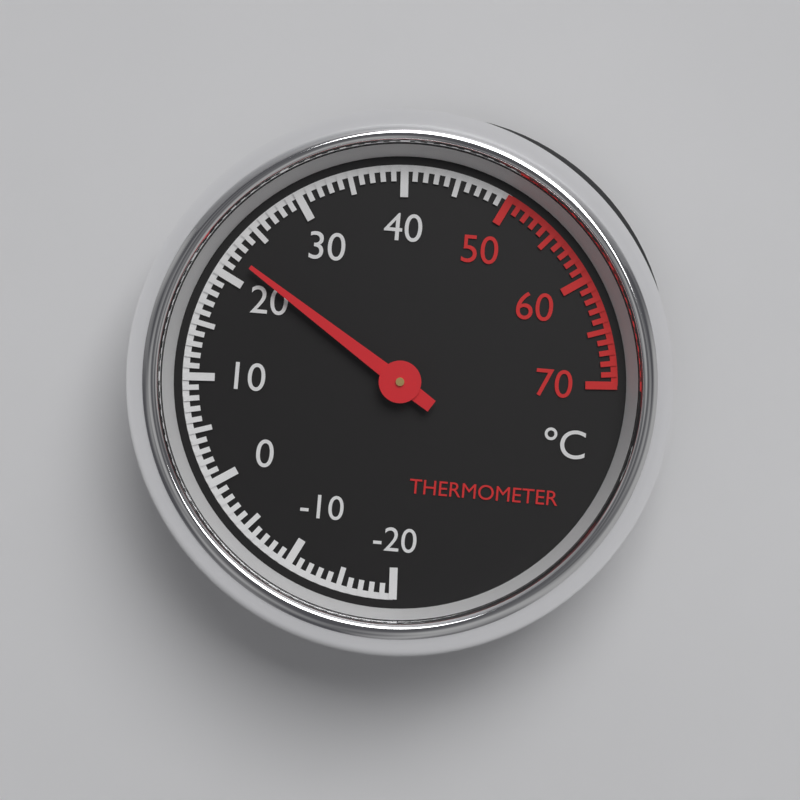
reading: 22 °C
